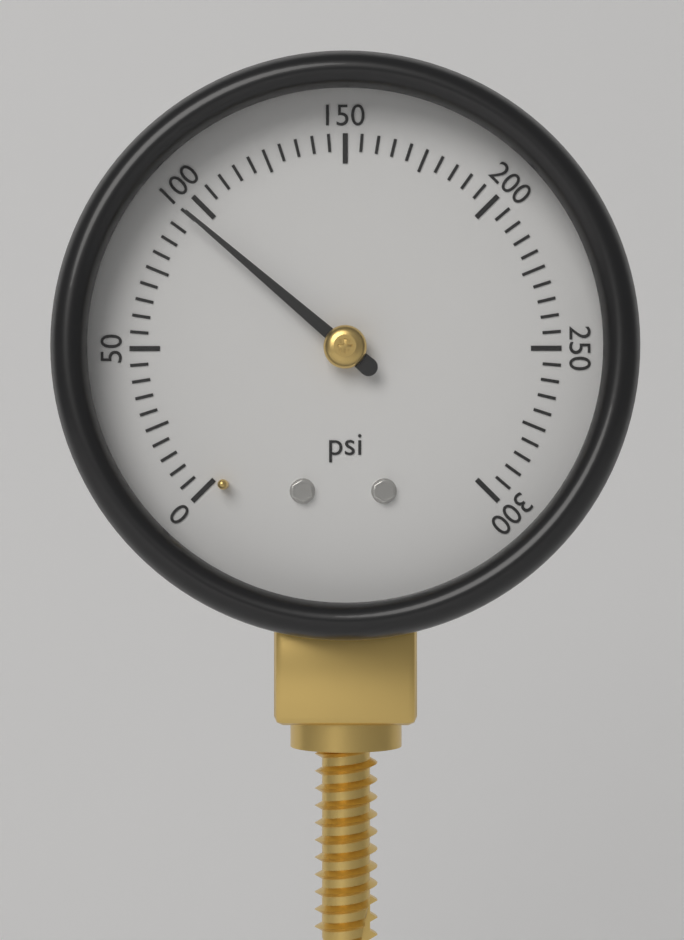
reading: 95 psi
